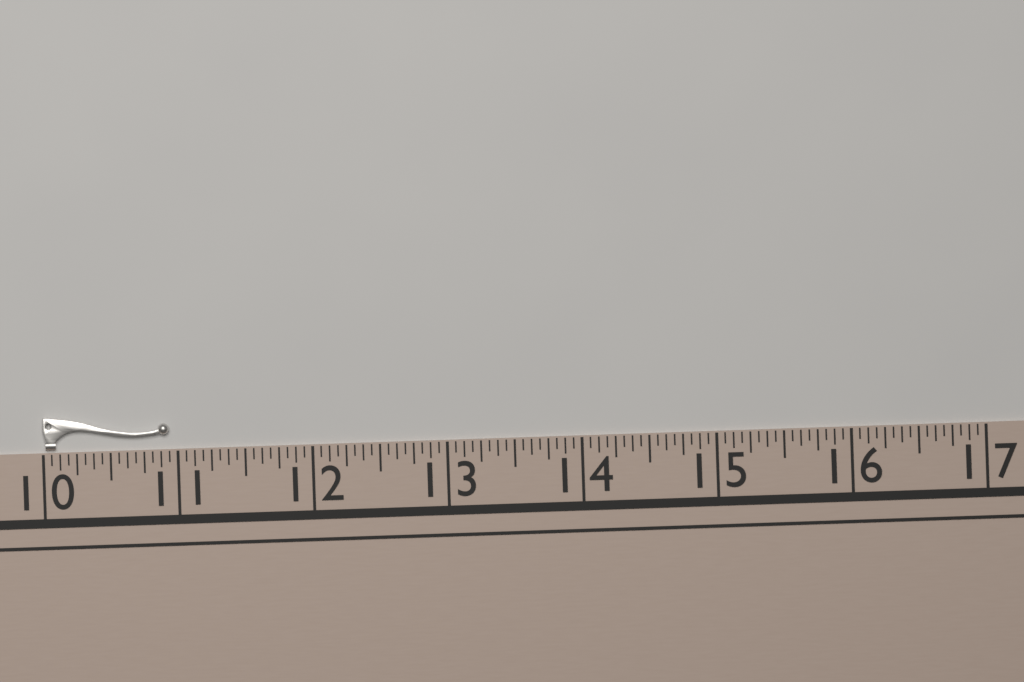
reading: 10.9375 (no unit)
